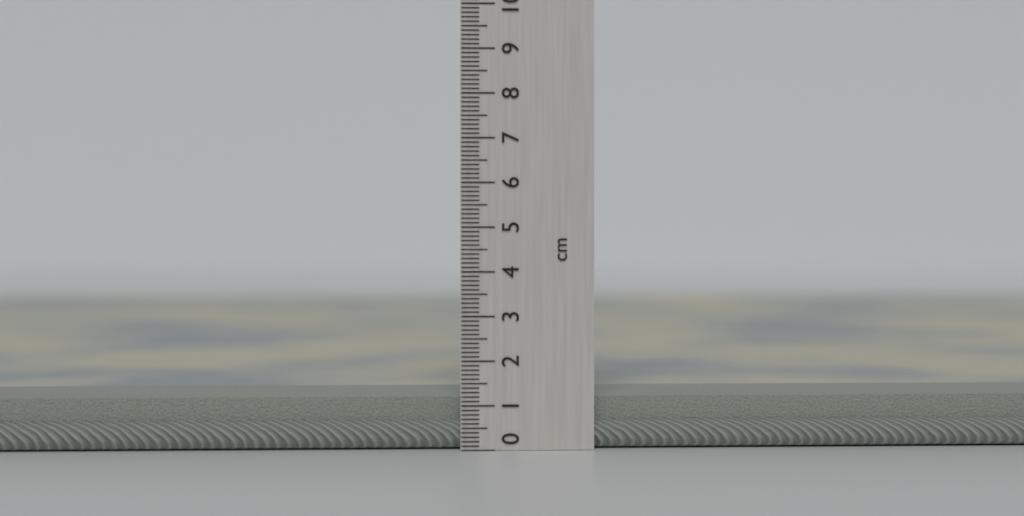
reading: 1.2 cm
